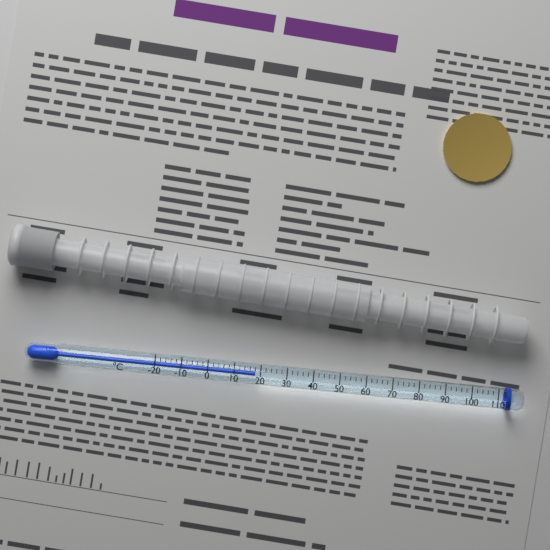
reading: 18 °C
